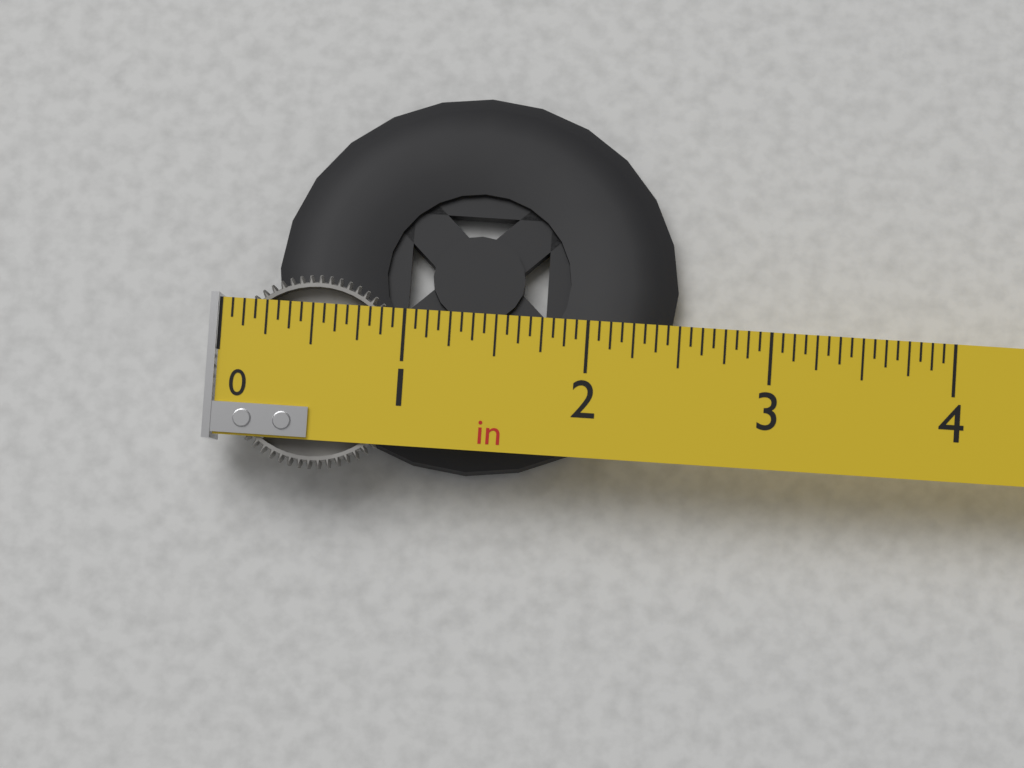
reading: 1.0625 in
